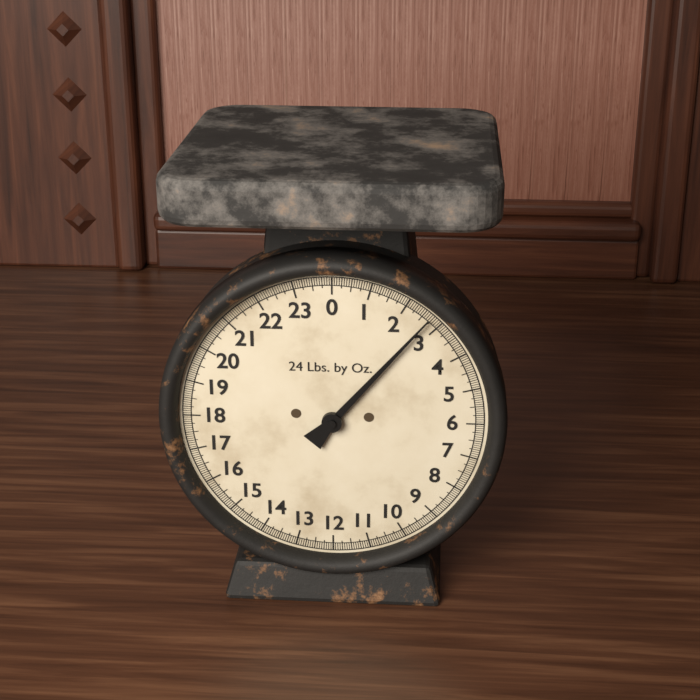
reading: 2.6875 lb
